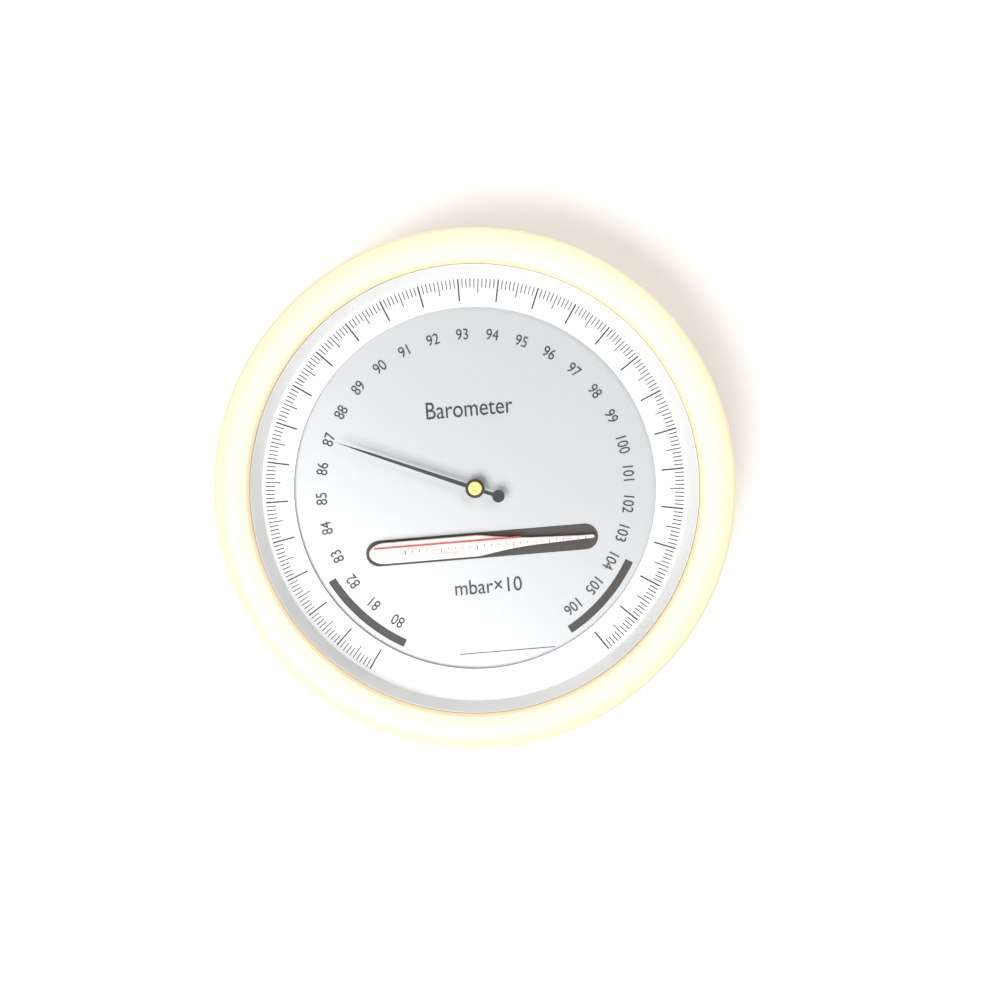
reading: 87.0 mbar×10
